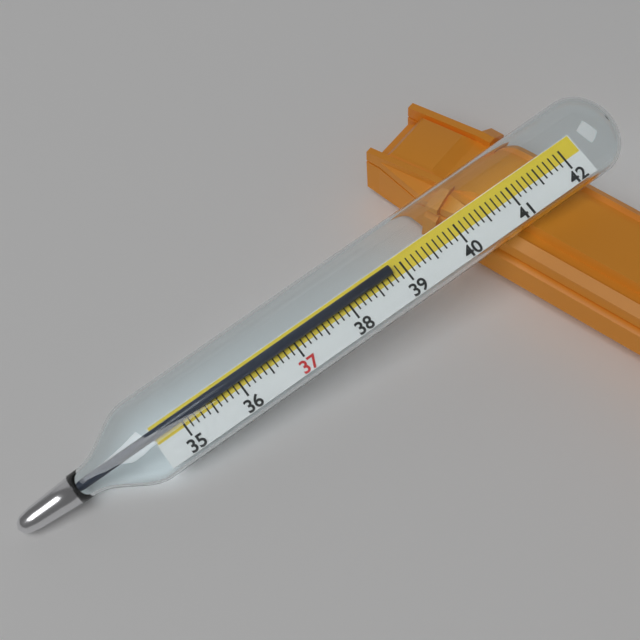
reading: 38.8 (no unit)
